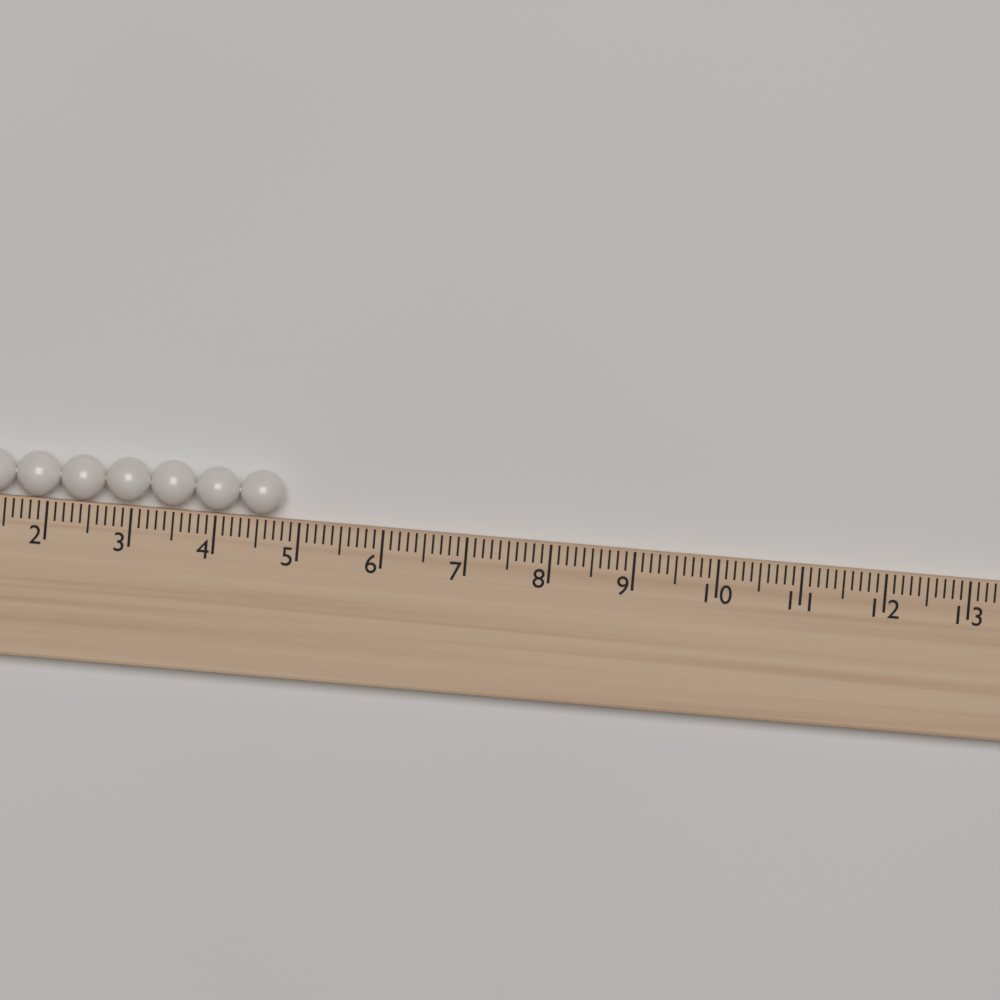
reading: 4.8 (no unit)
